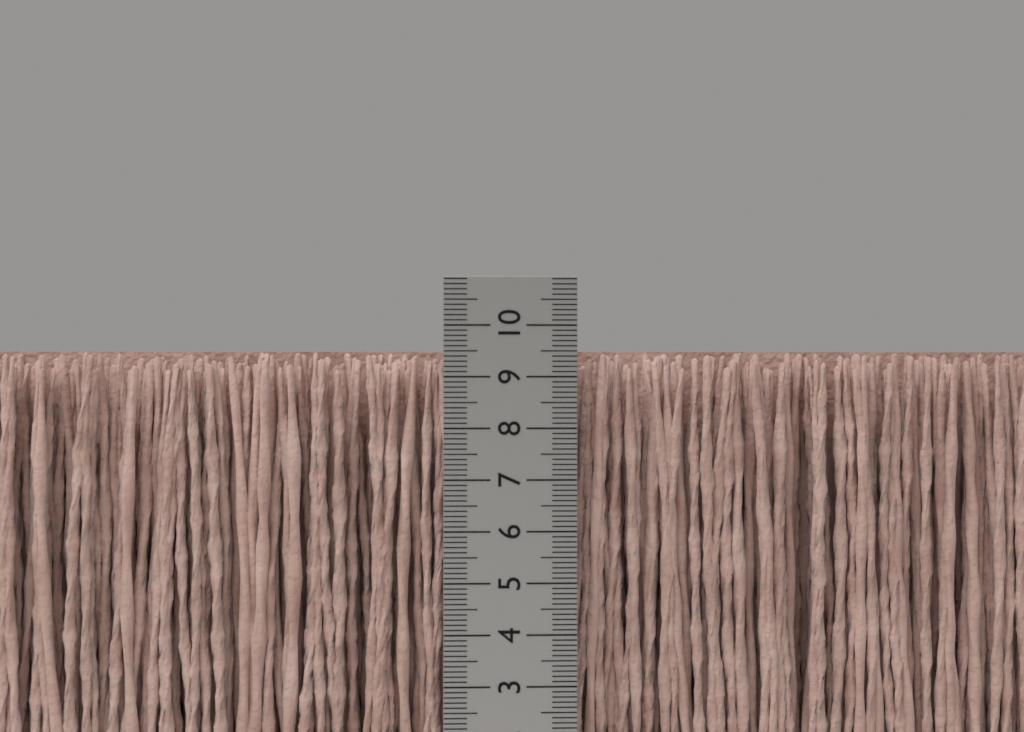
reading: 9.5 cm
